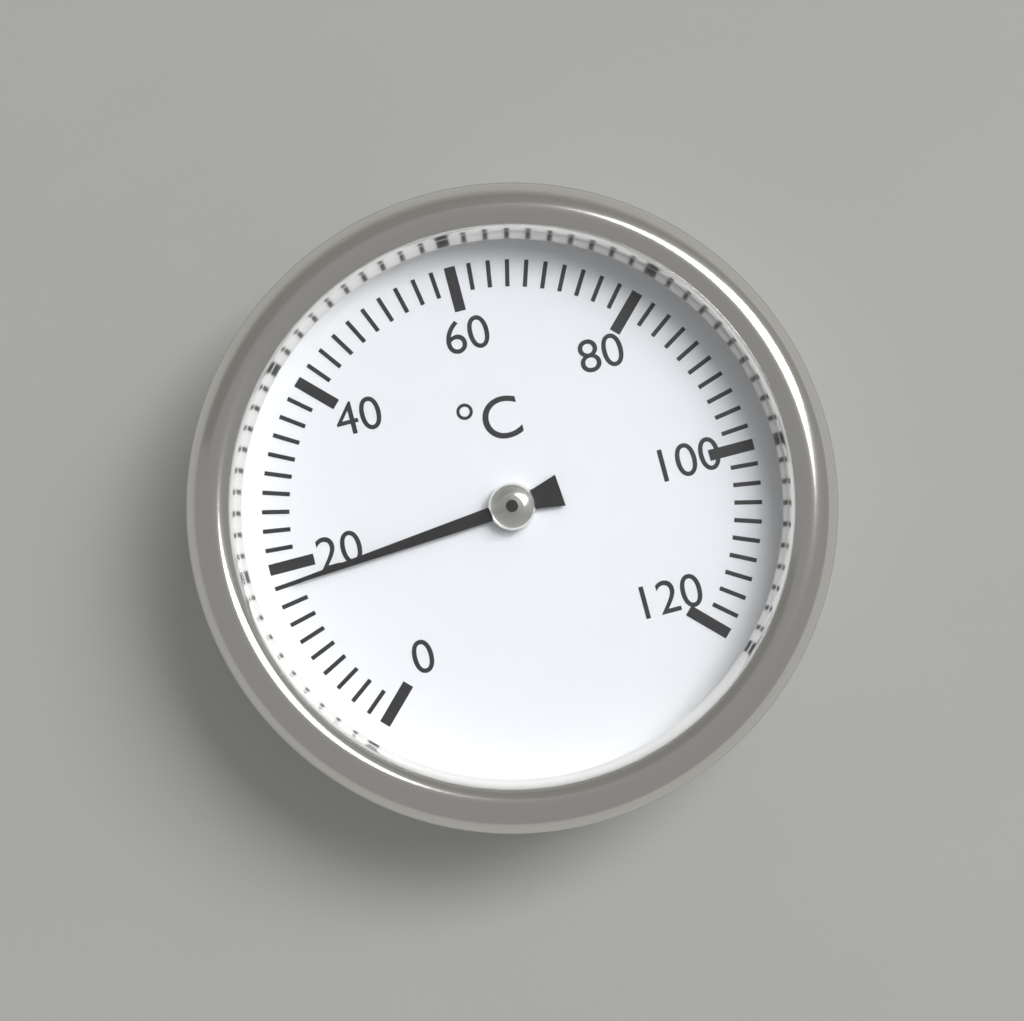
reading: 18 °C
